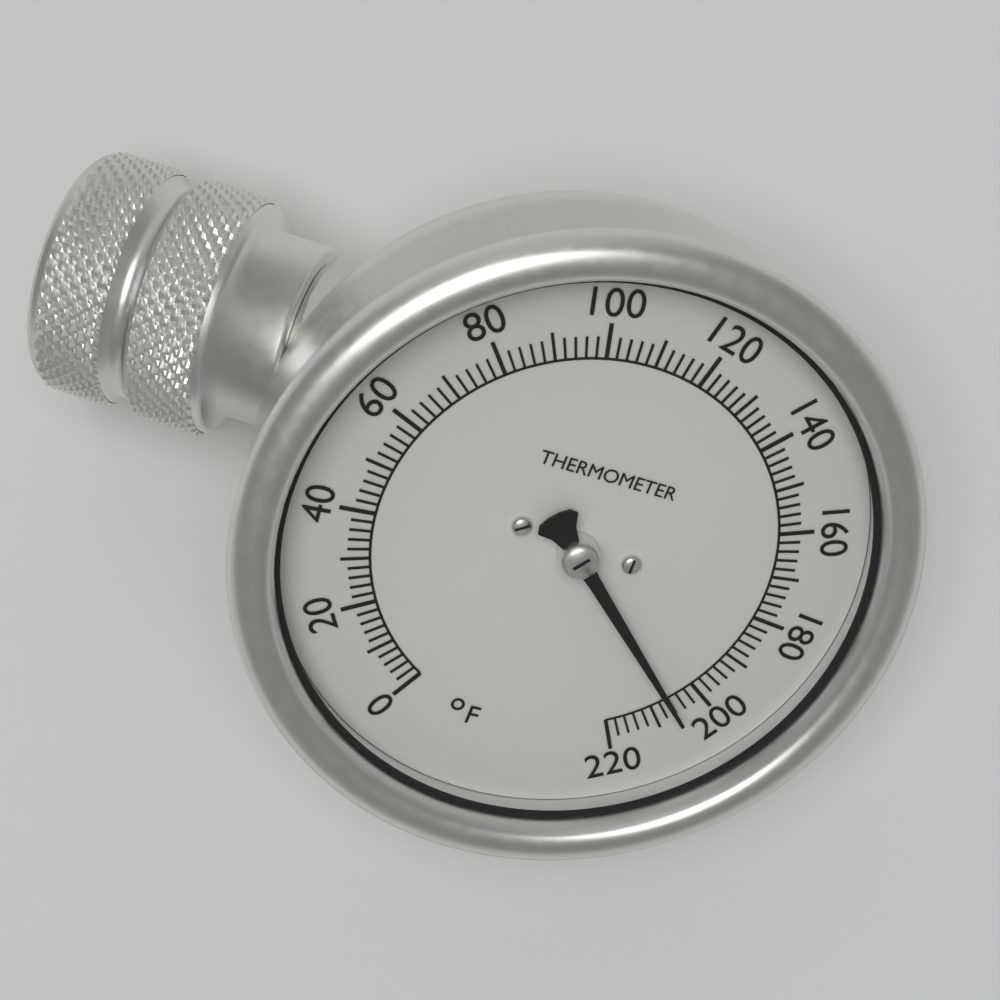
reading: 206 °F
